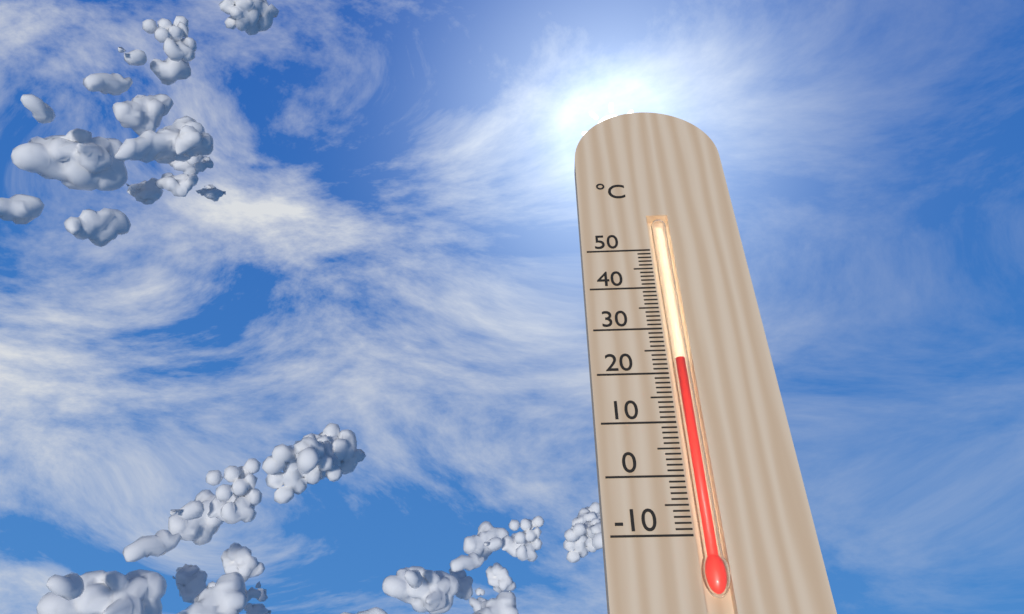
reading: 23 °C
